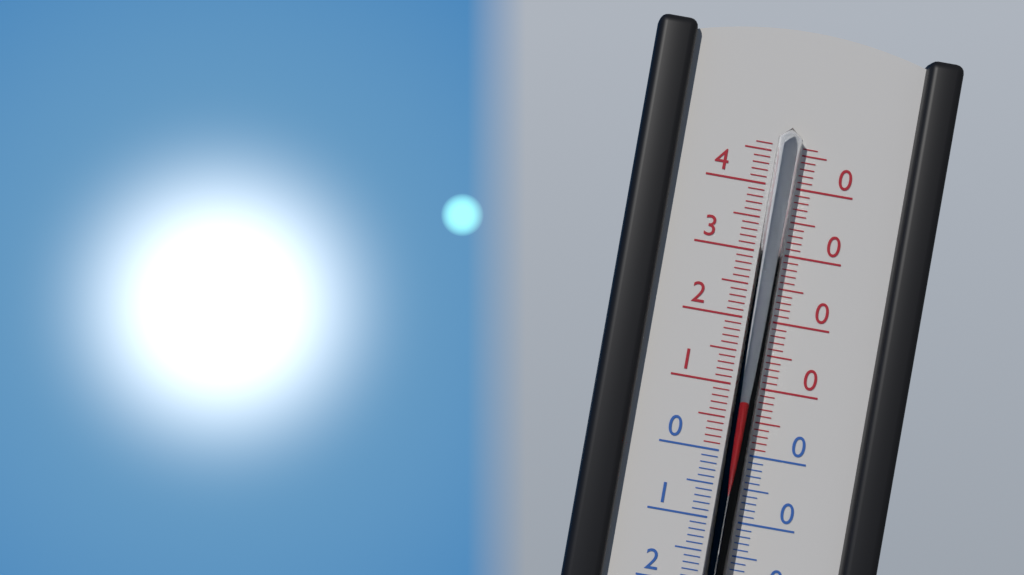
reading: 8 °C
